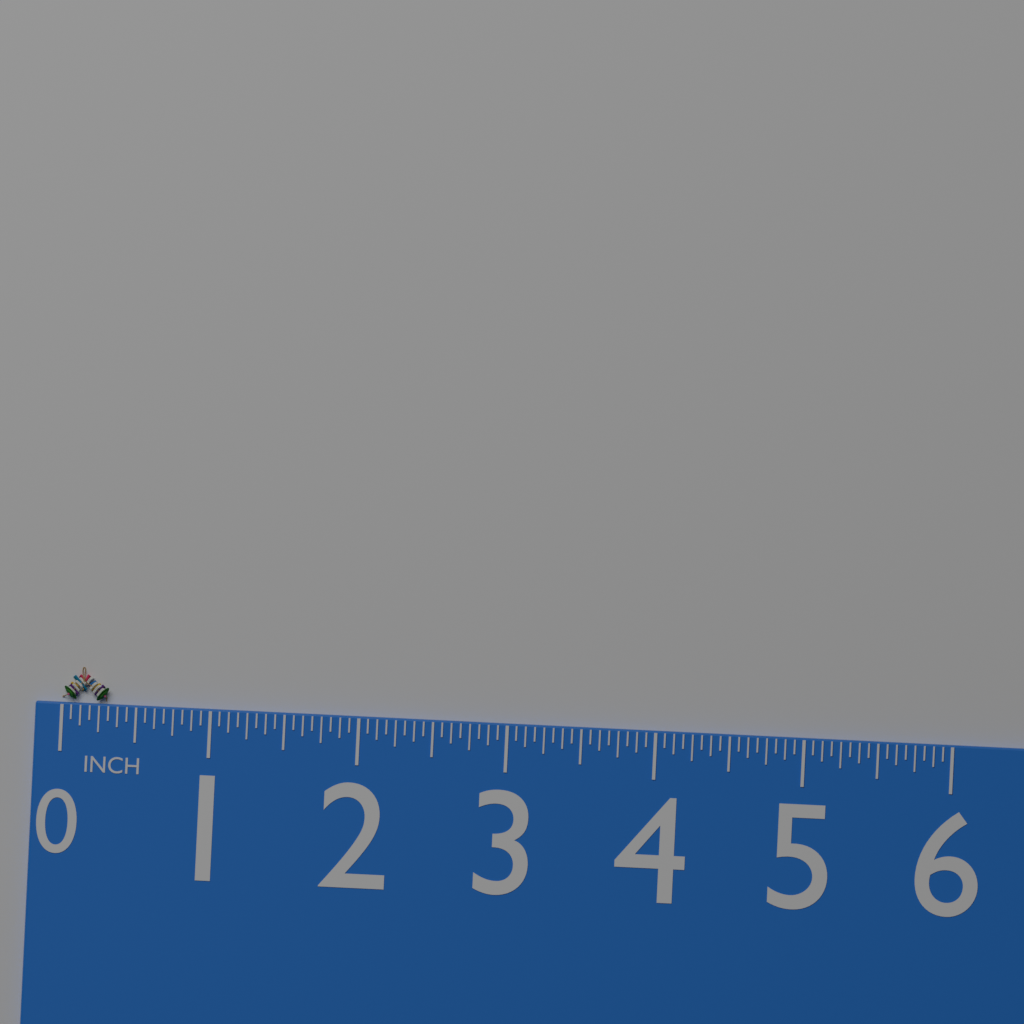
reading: 0.3125 in
